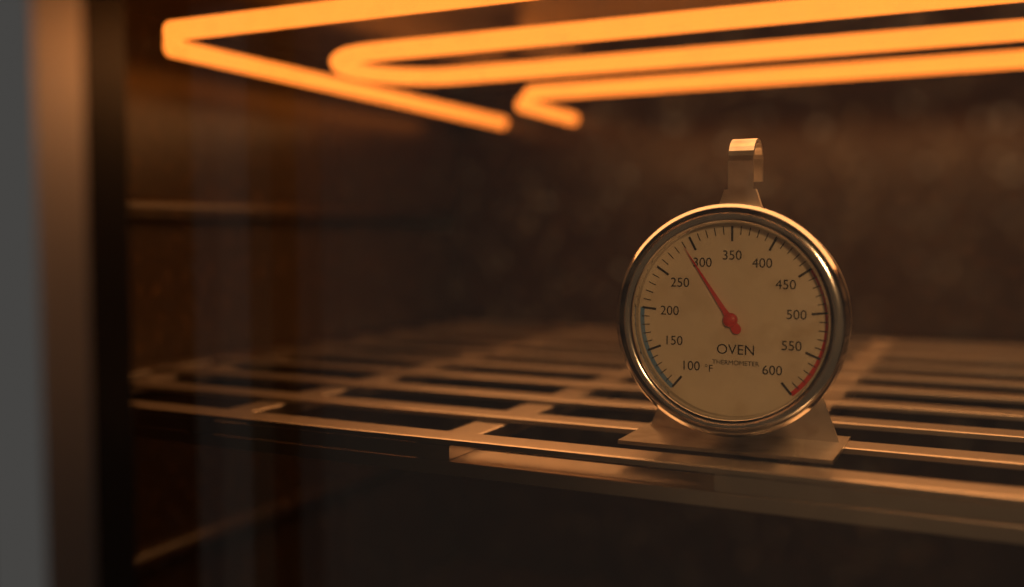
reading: 290 °F
